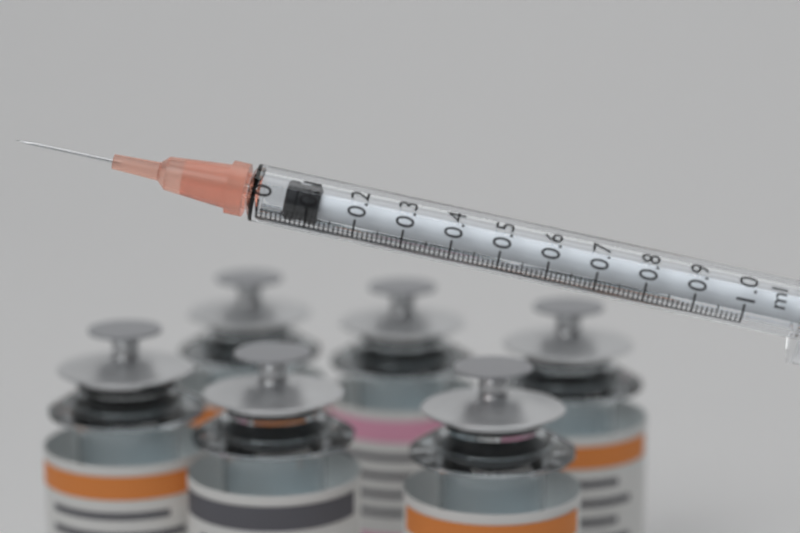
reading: 0.05 ml
